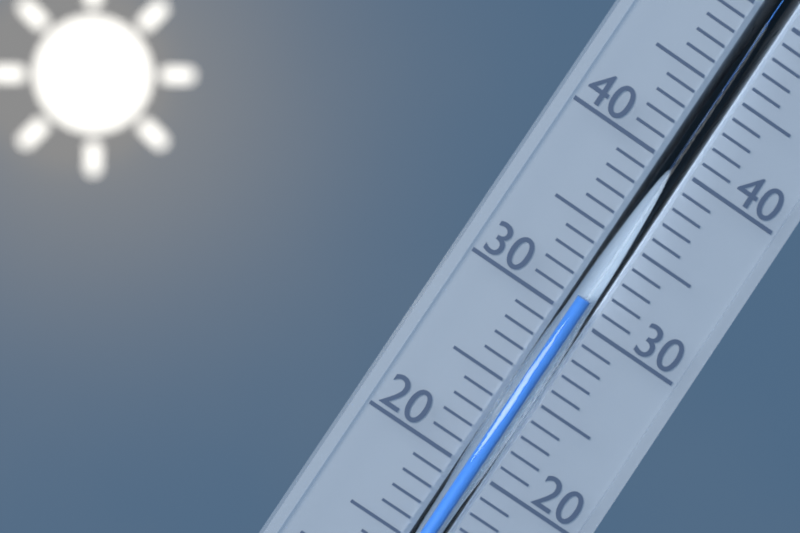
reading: 31 °C
